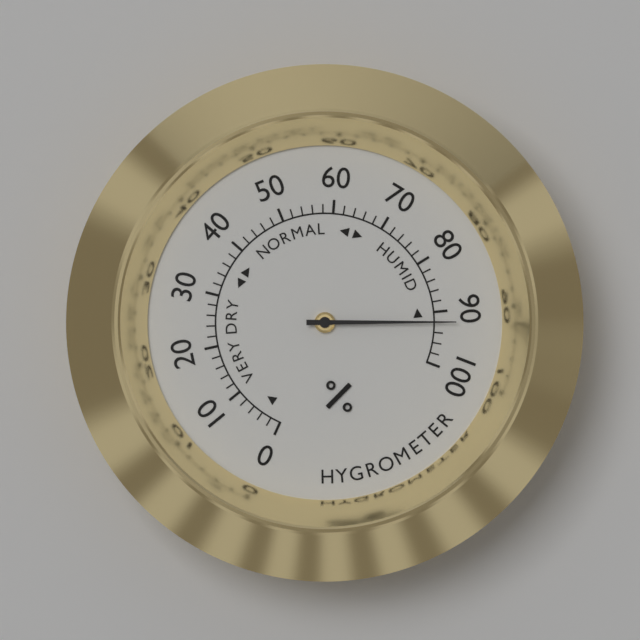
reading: 92 %
